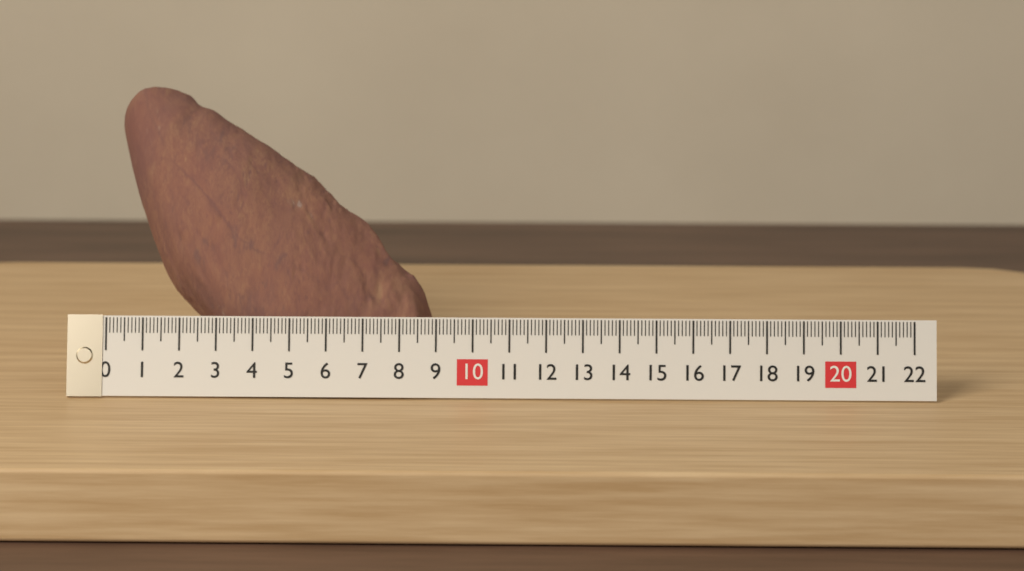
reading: 8.8 (no unit)
